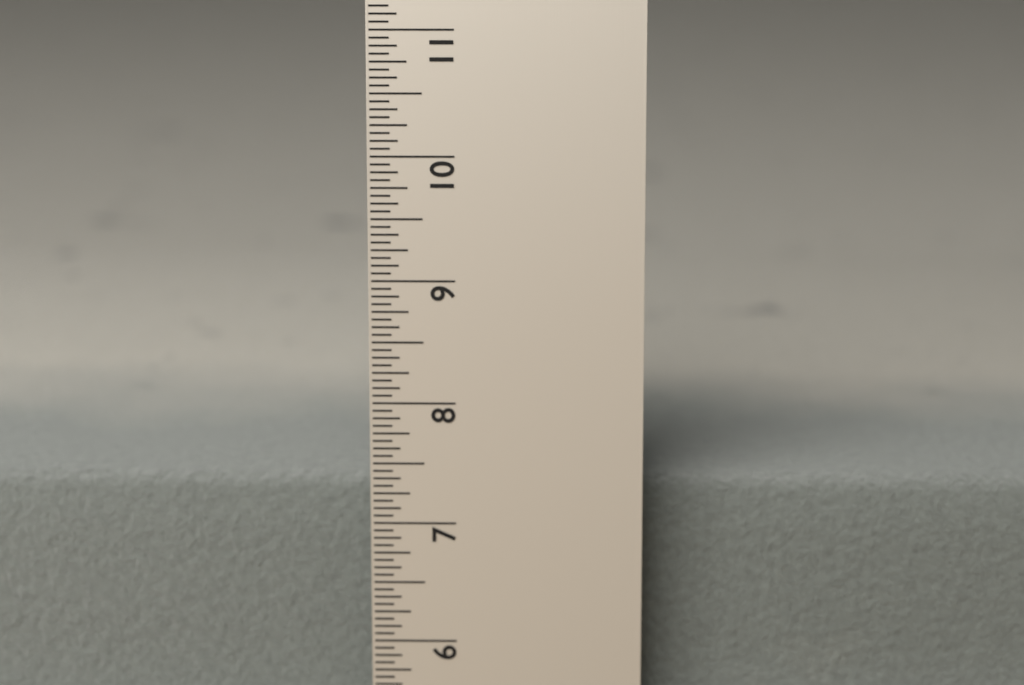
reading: 7.2500 in
